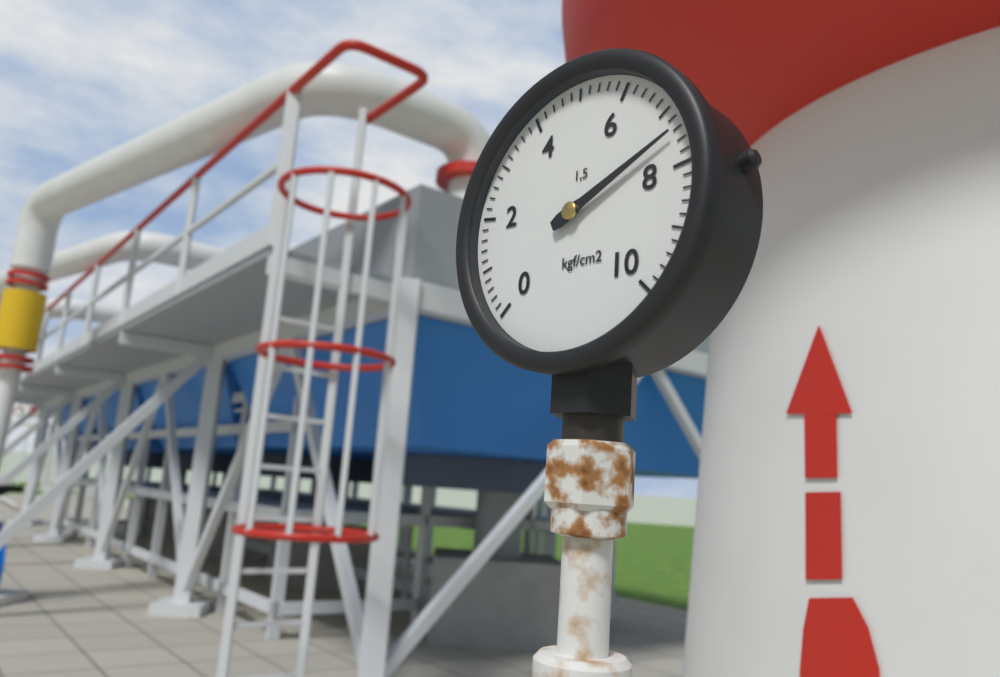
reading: 7.4 kgf/cm²
